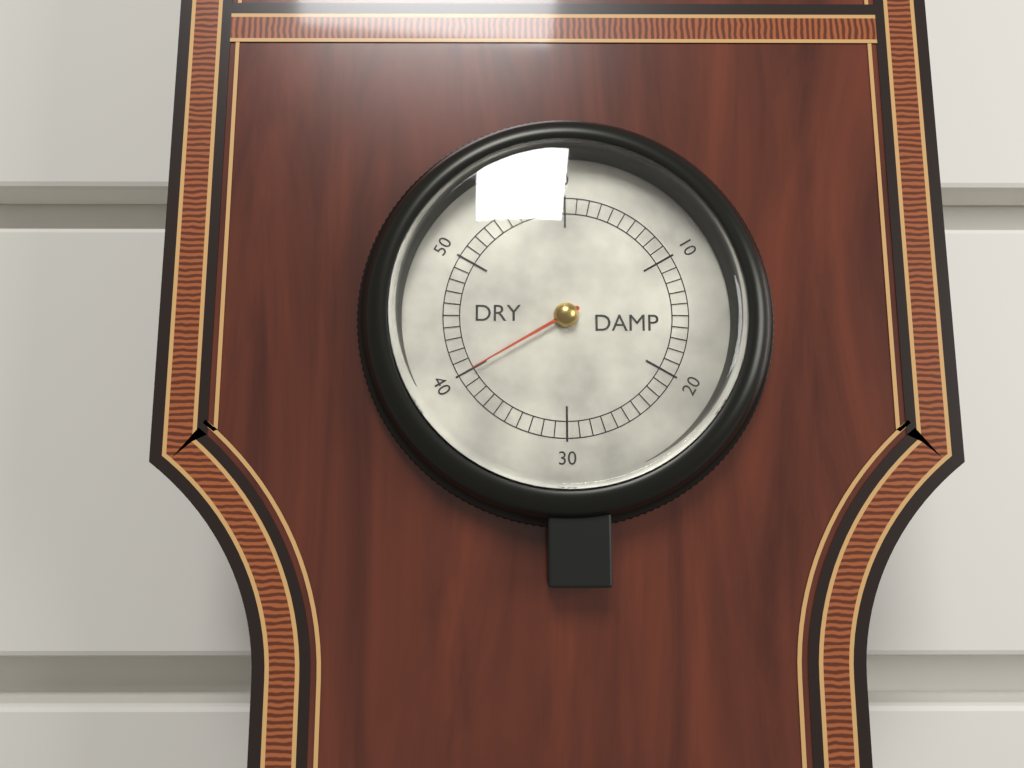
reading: 40 (no unit)
